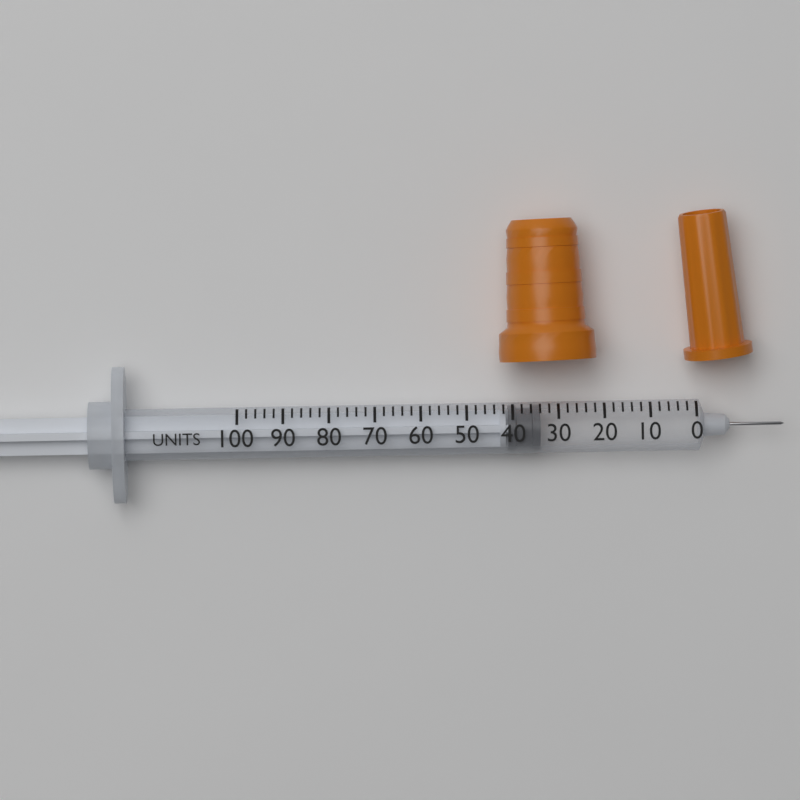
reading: 34 units
